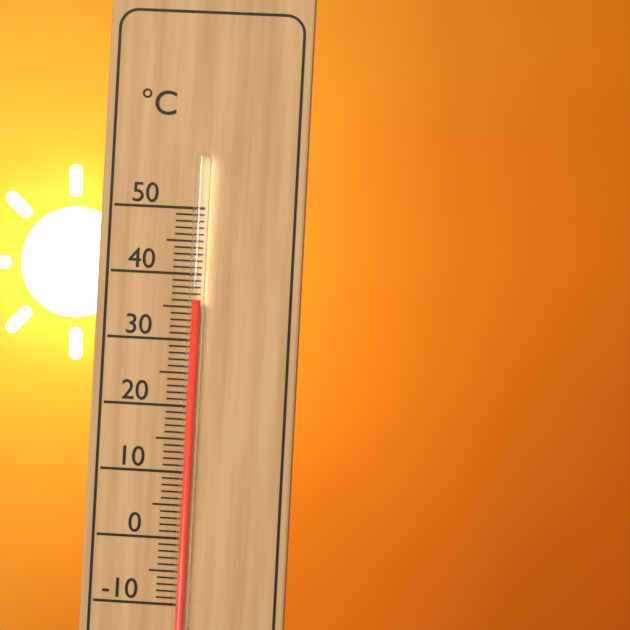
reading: 36 °C
